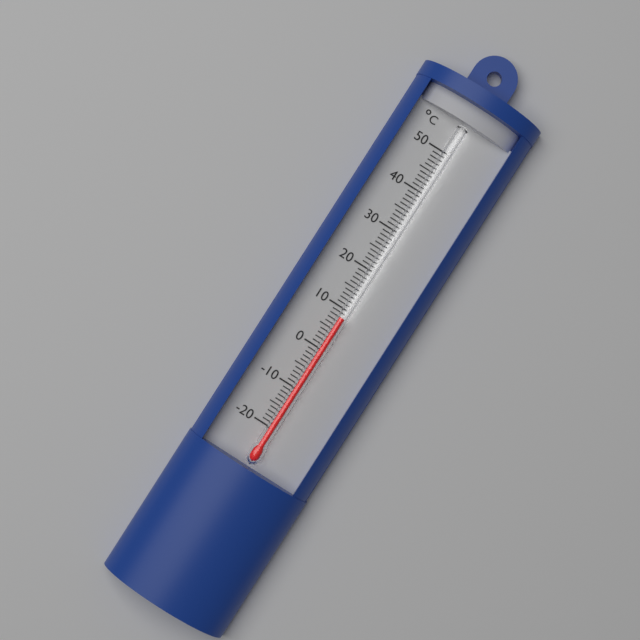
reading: 8 °C
